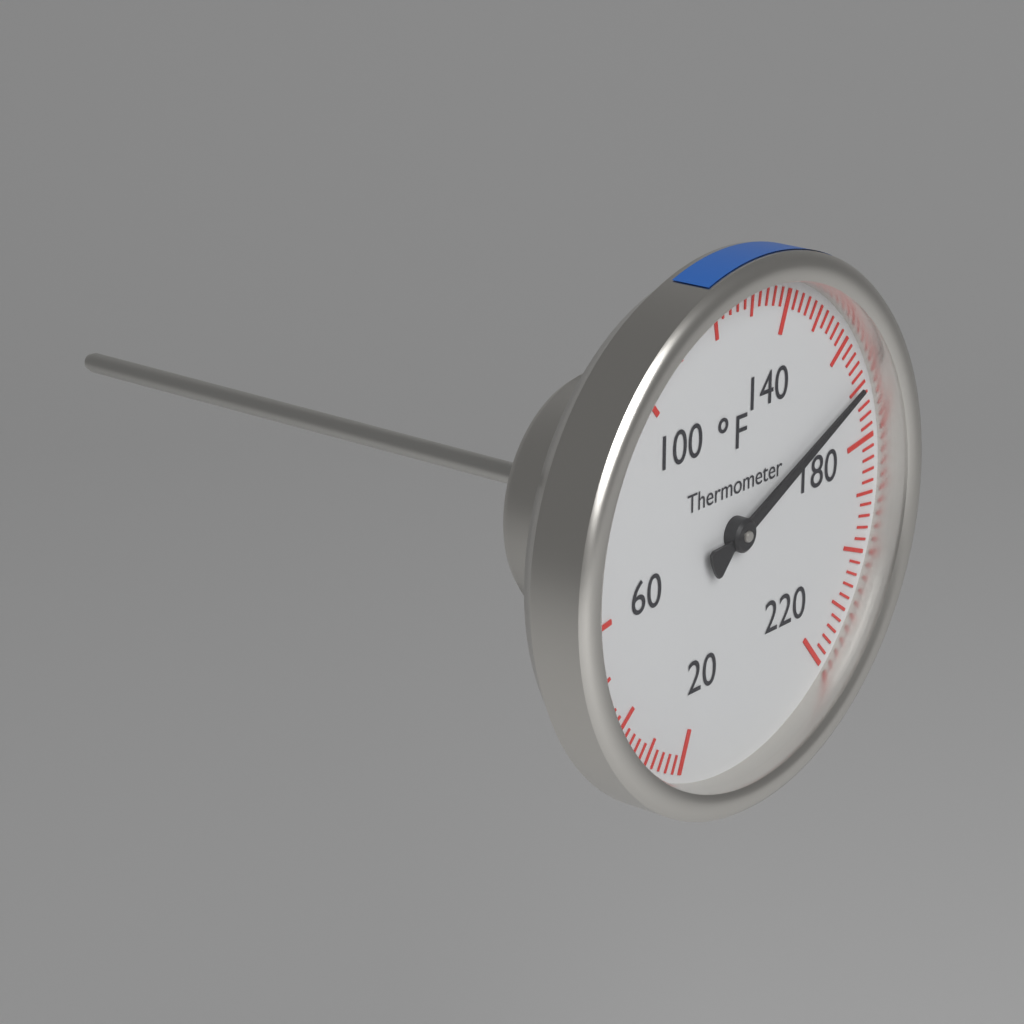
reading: 170 °F
